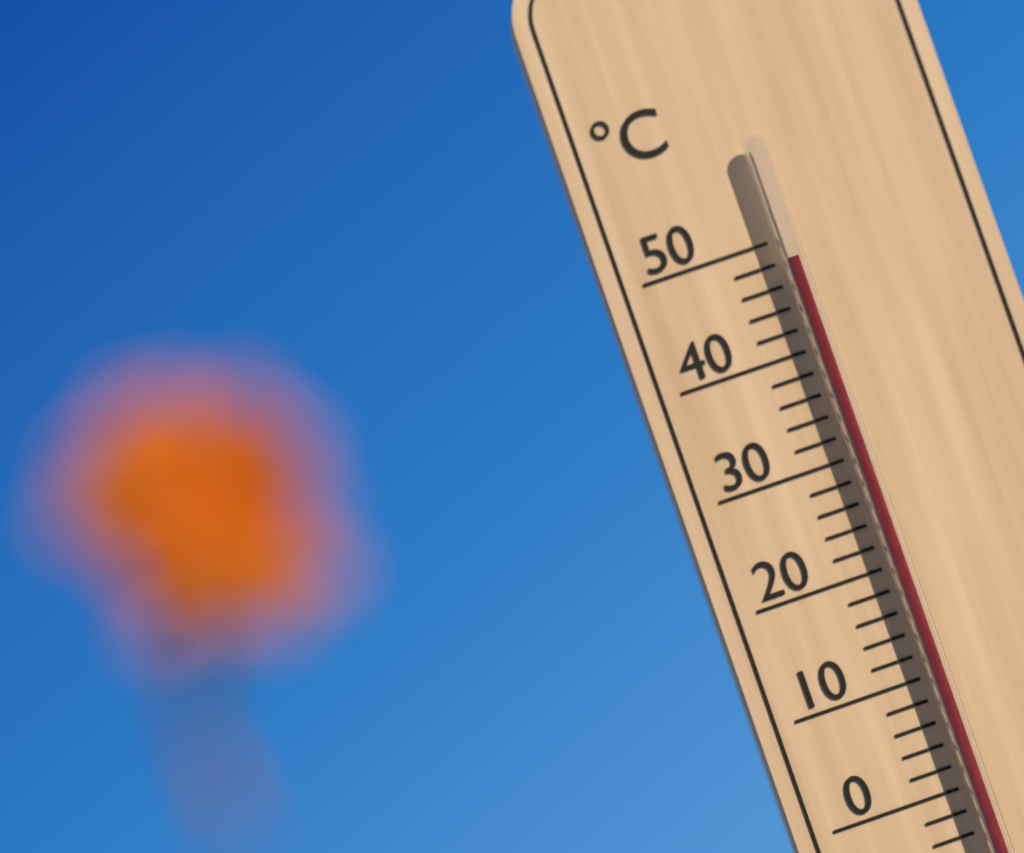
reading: 48 °C
